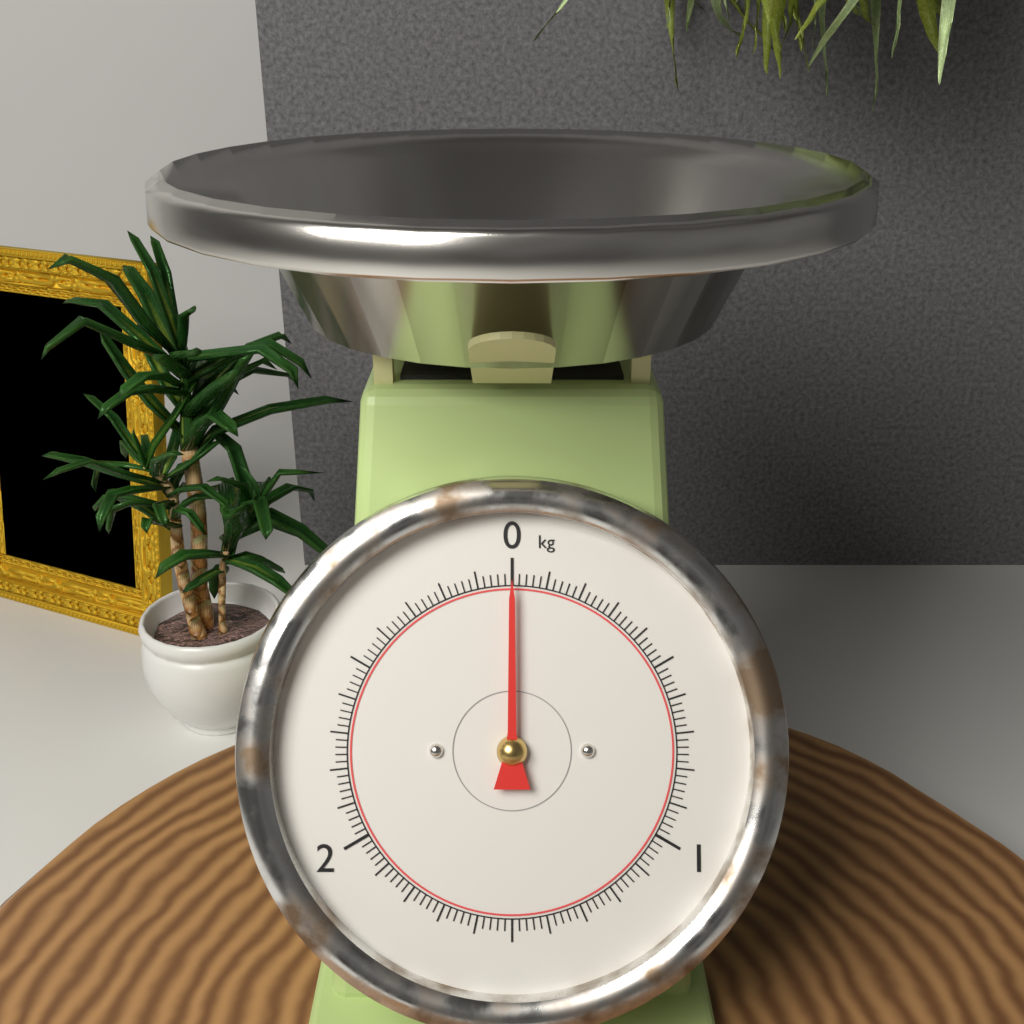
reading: 0.00 kg
